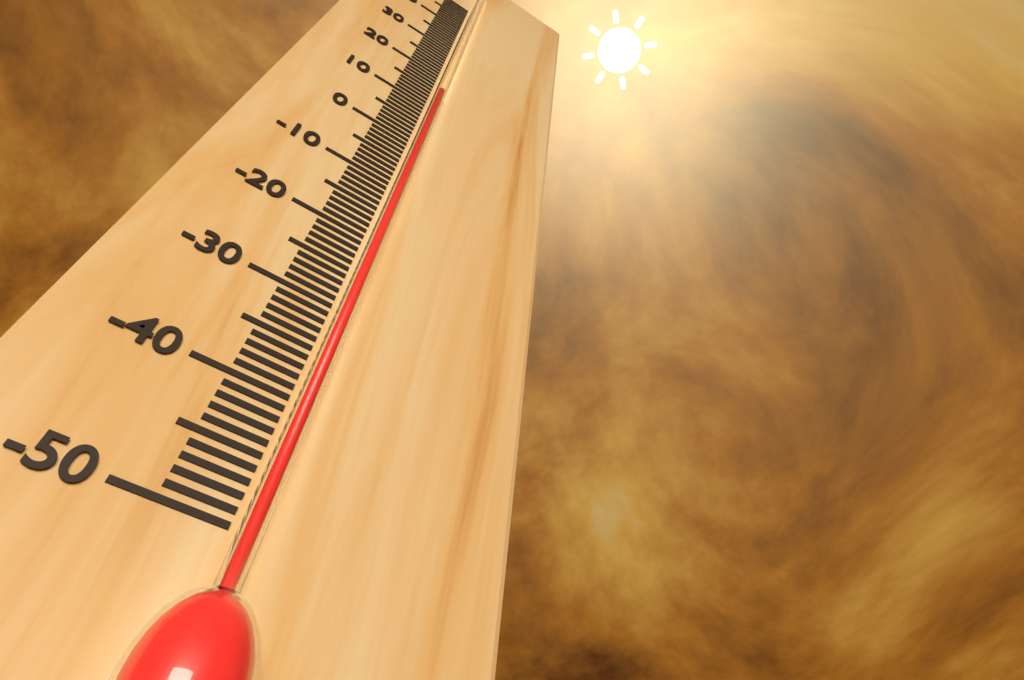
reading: 14 °C
